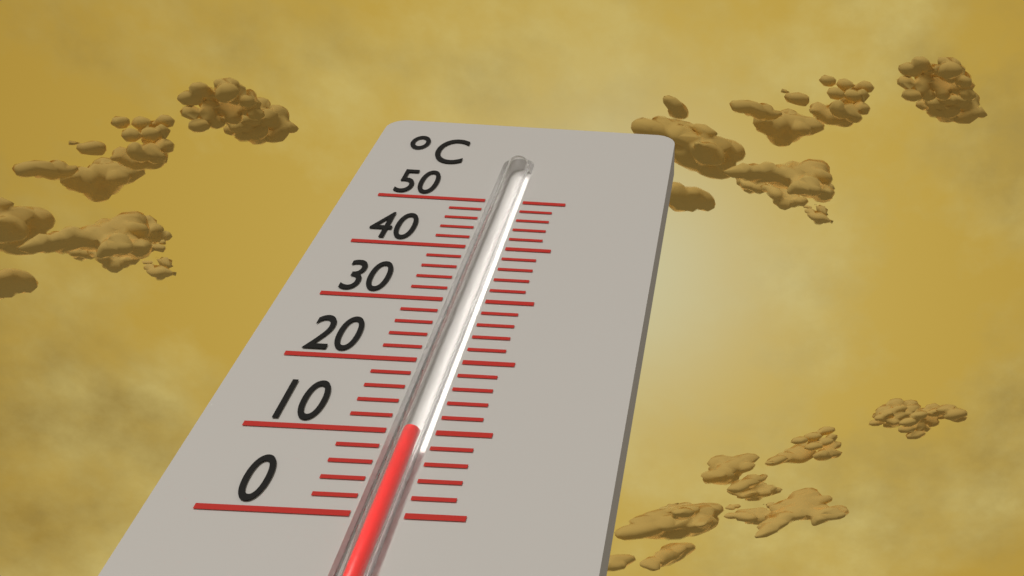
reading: 10 °C
